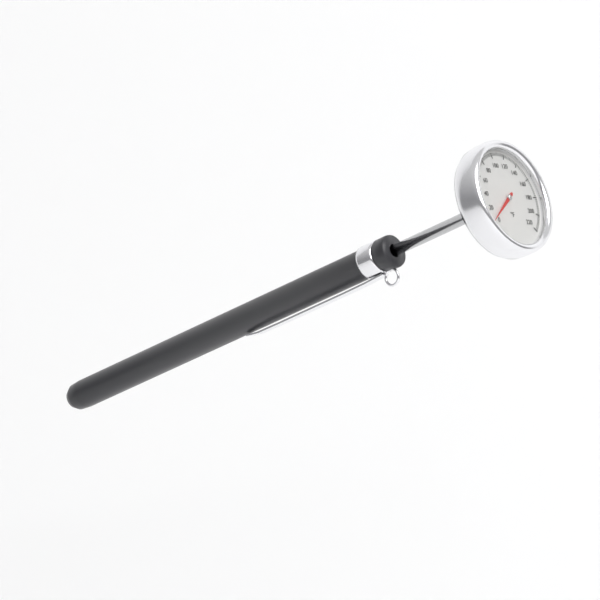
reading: 6 °F
